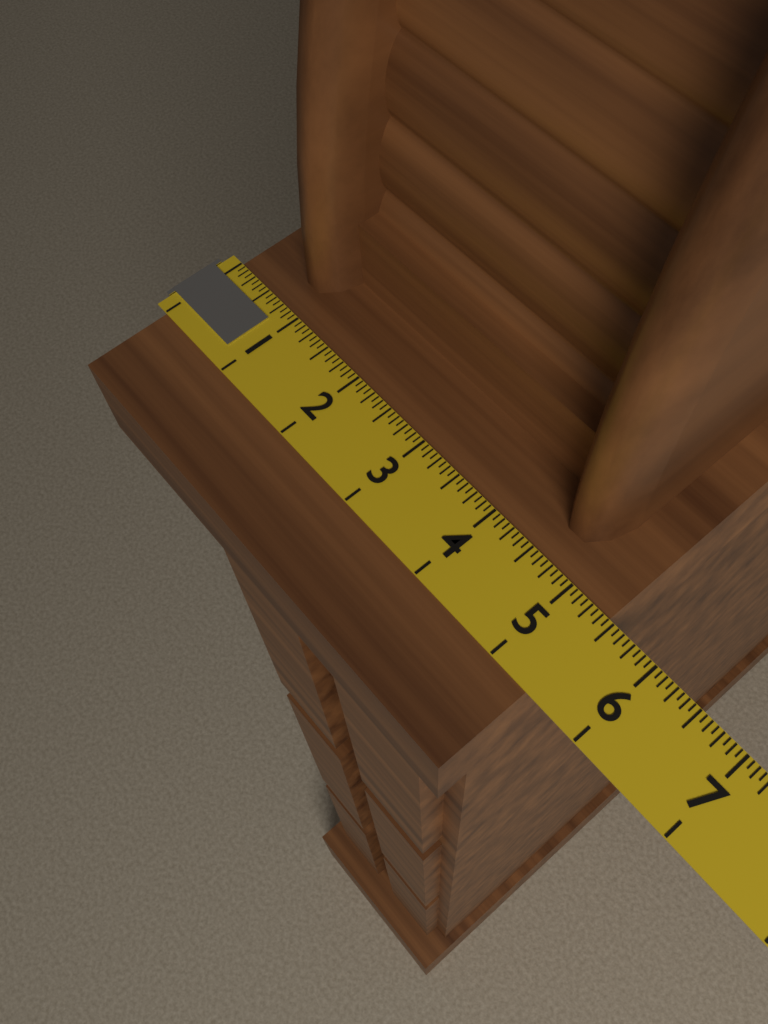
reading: 5.4375 (no unit)
